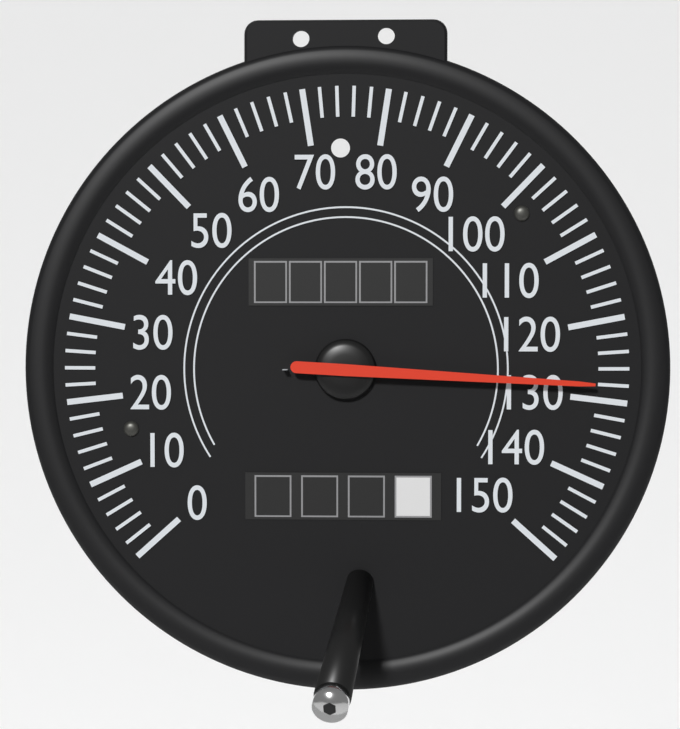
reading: 128 mph
